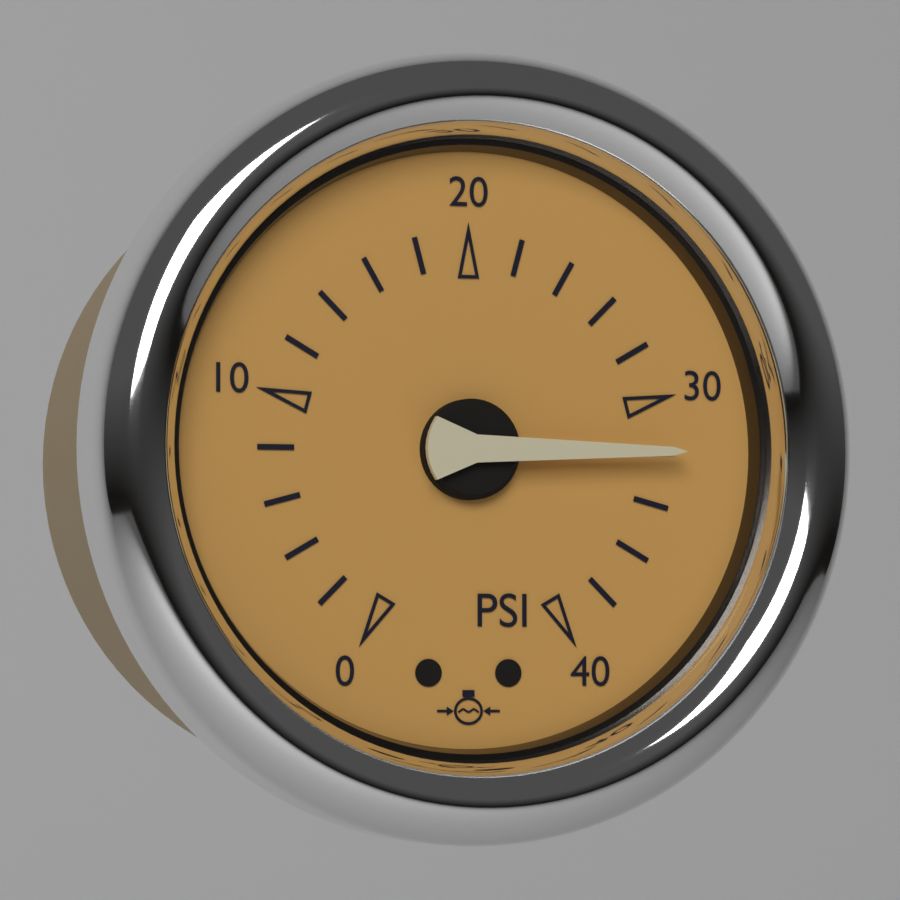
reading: 32 psi
